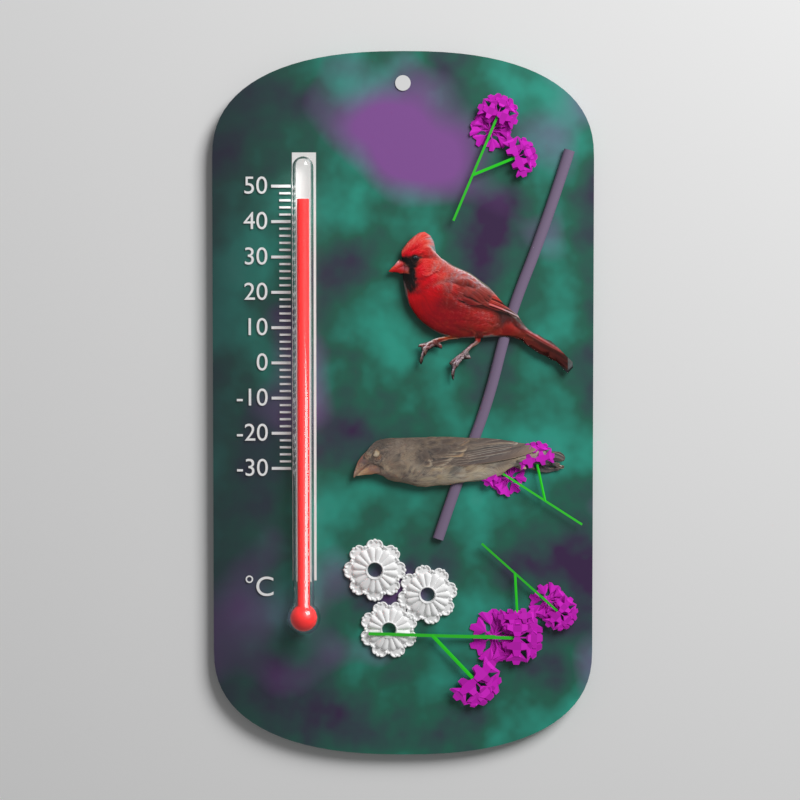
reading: 46 °C
